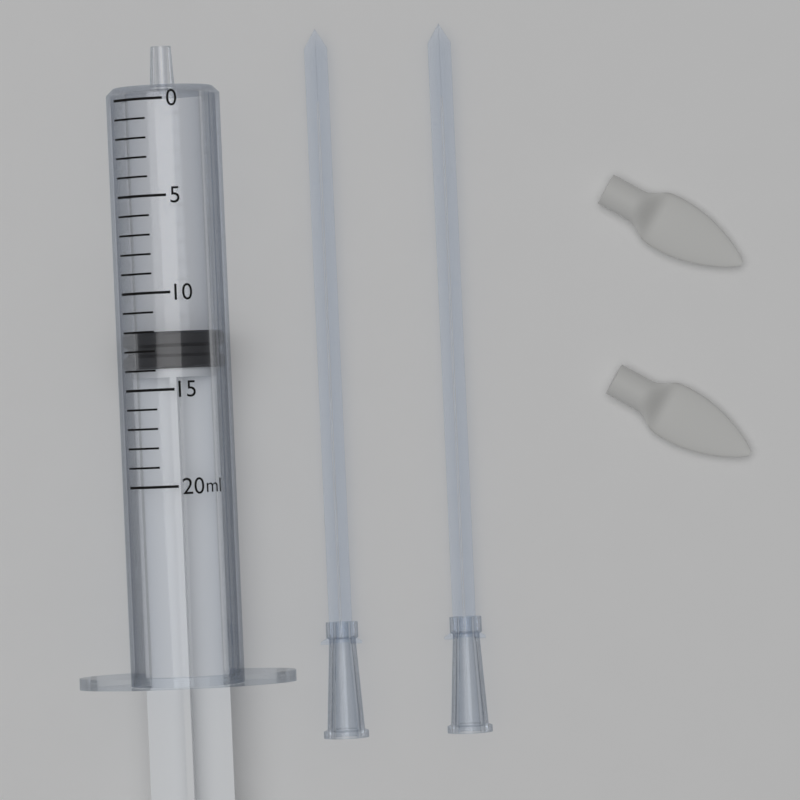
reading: 12 ml
